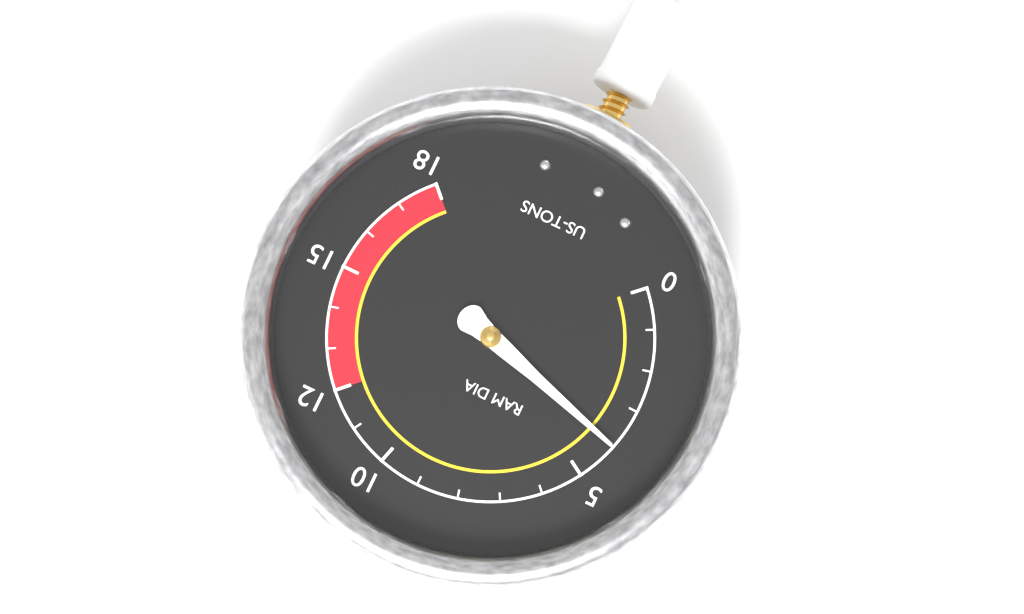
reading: 4 US-TONS
